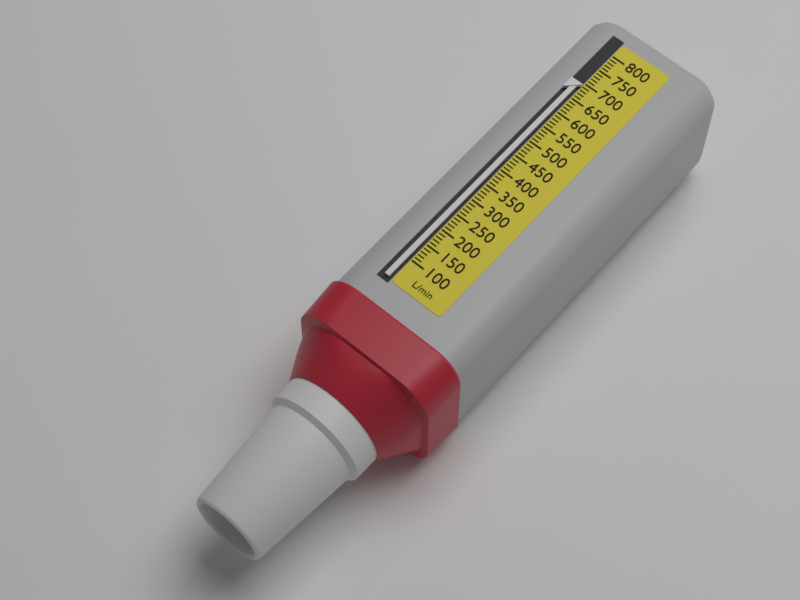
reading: 690 L/min
